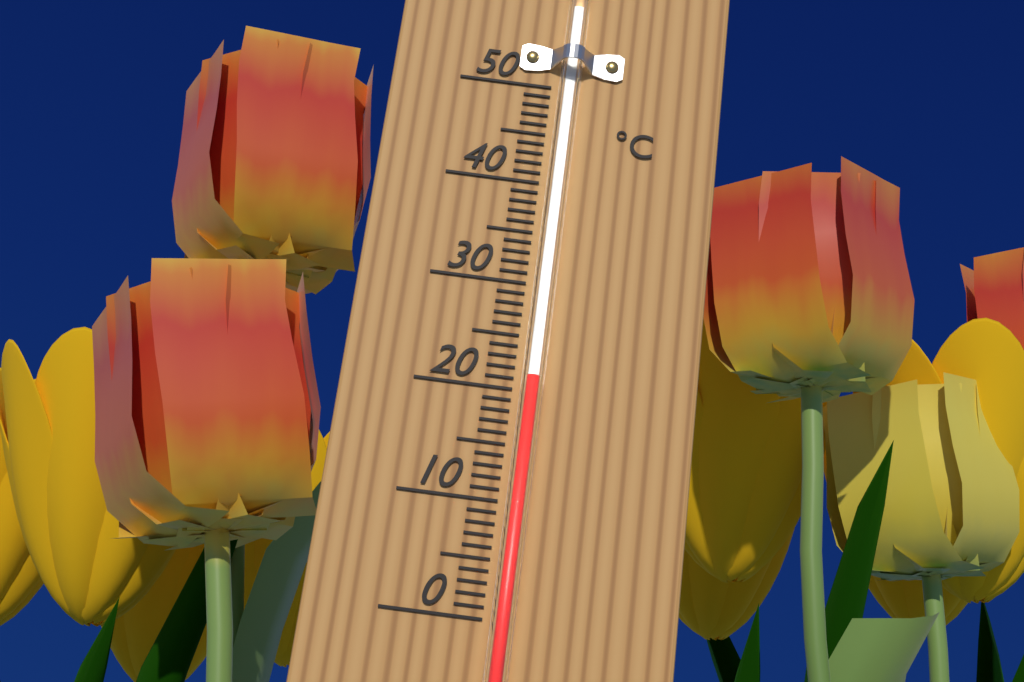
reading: 21 °C
